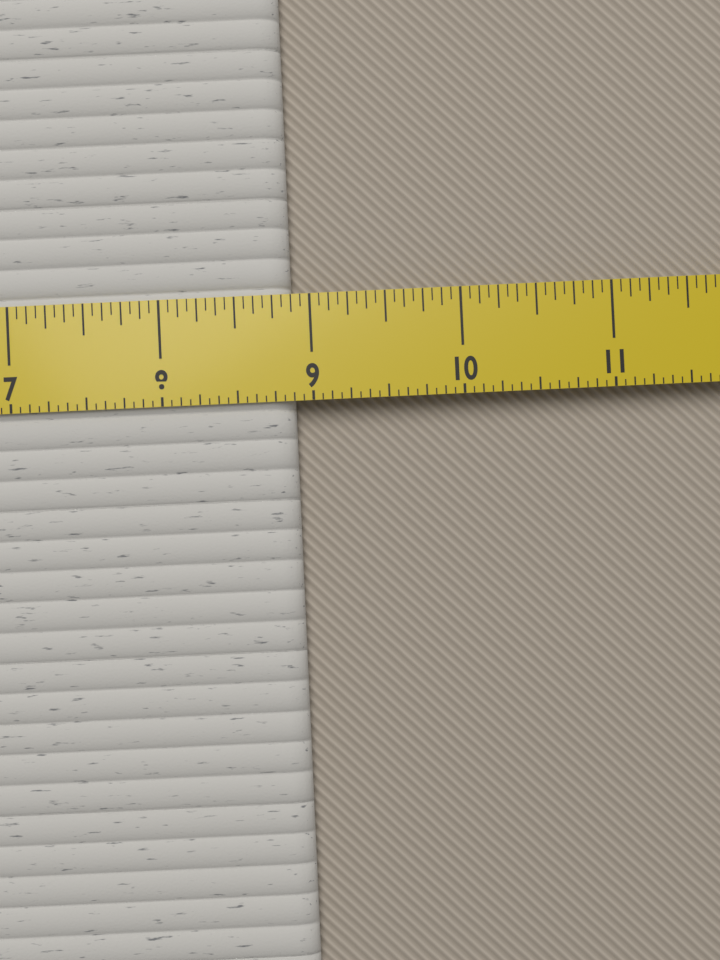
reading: 8.8750 in
